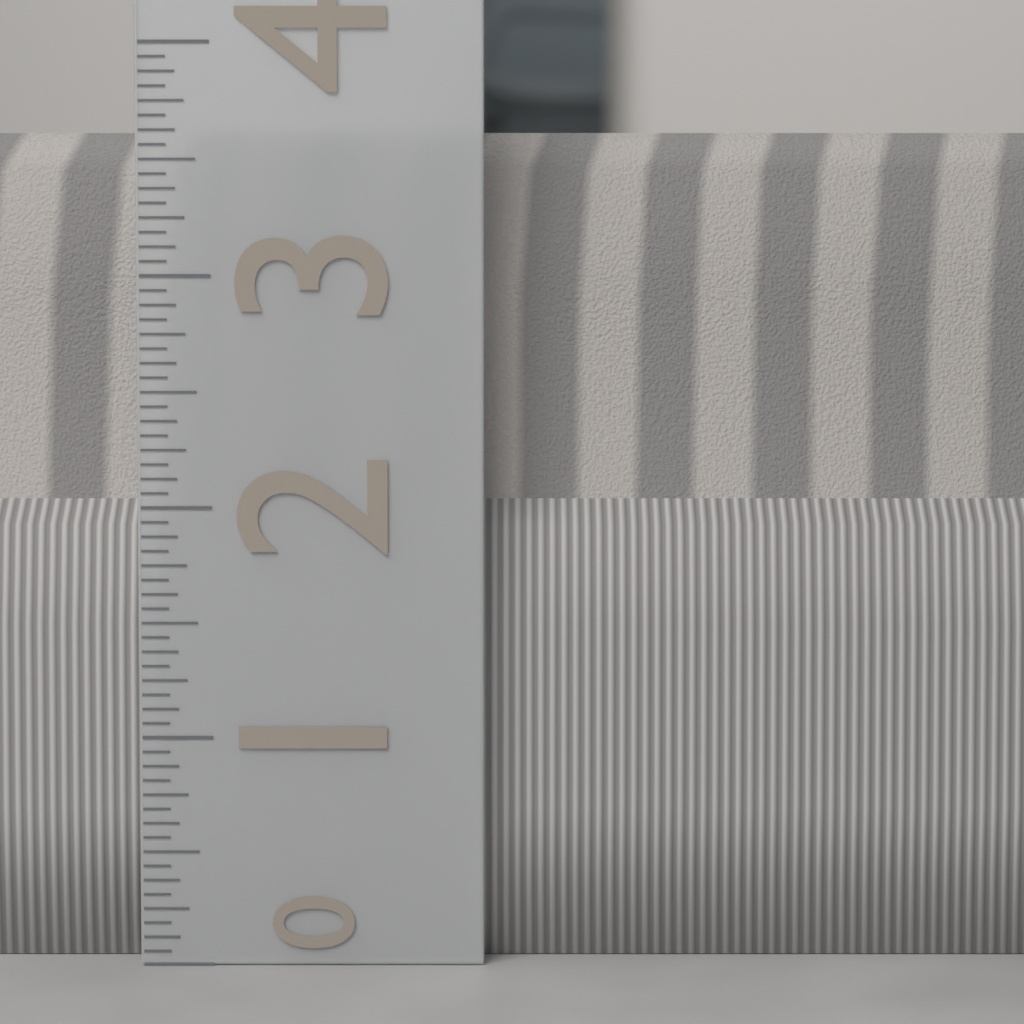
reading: 3.6875 (no unit)
